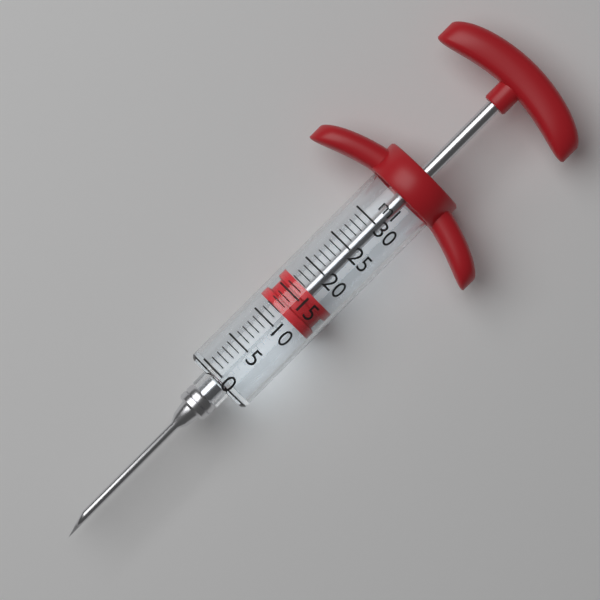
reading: 12 ml
